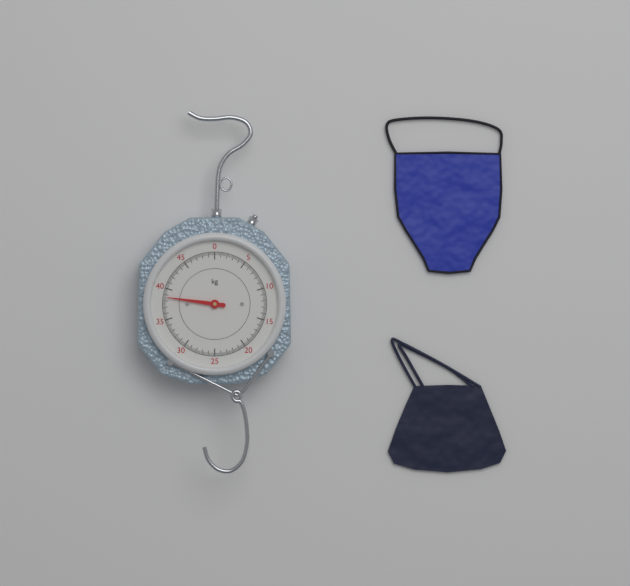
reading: 38.6 kg
